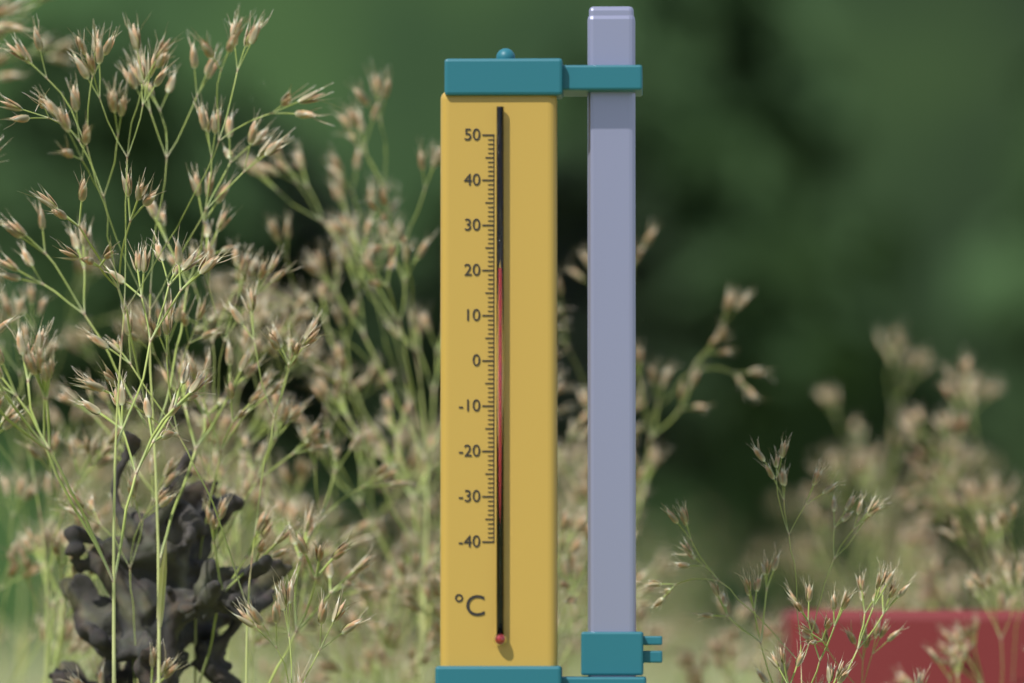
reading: 20 °C
